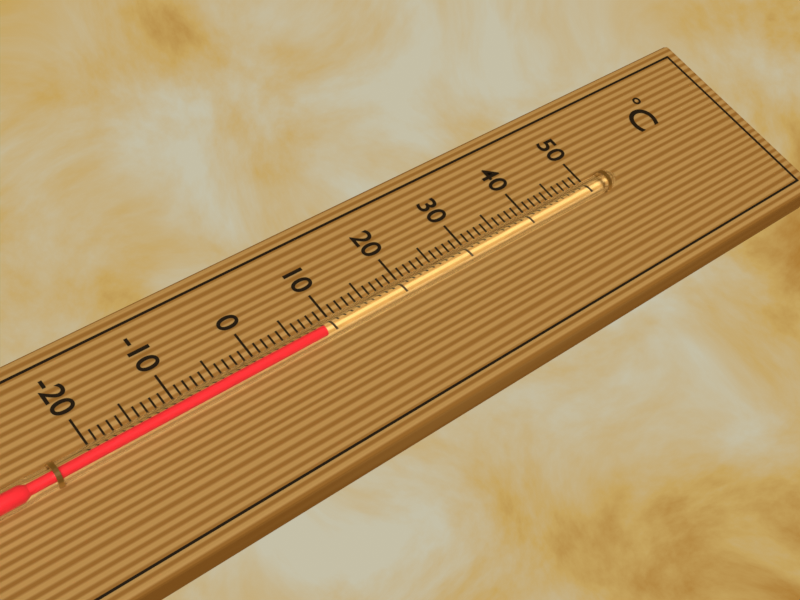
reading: 8 °C
